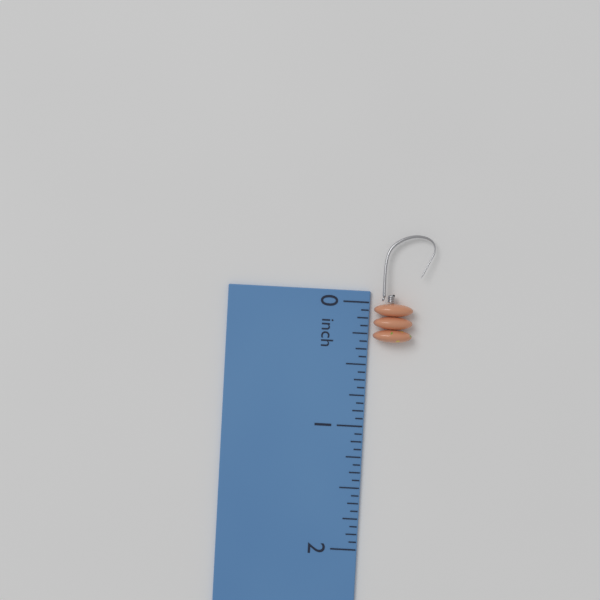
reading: 0.3125 inch
